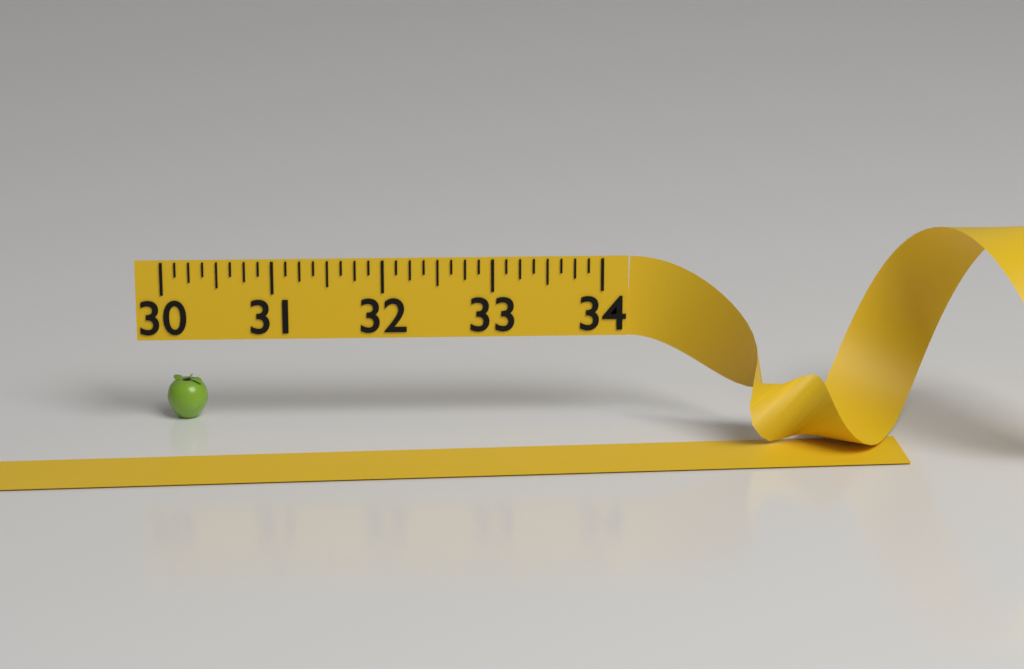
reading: 30.375 (no unit)
